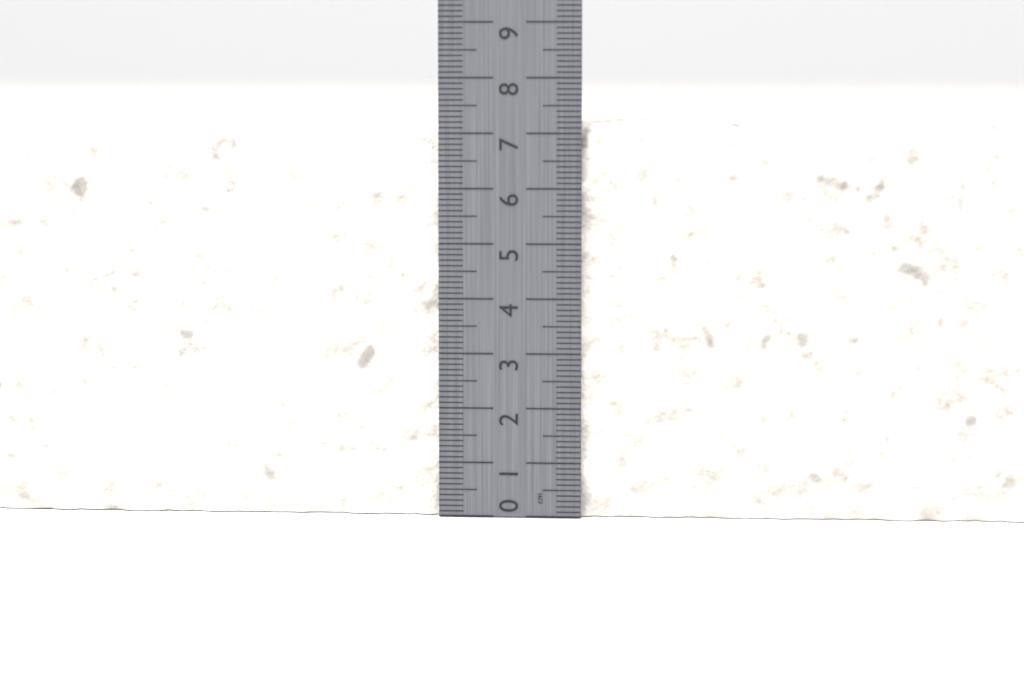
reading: 7.2 cm
